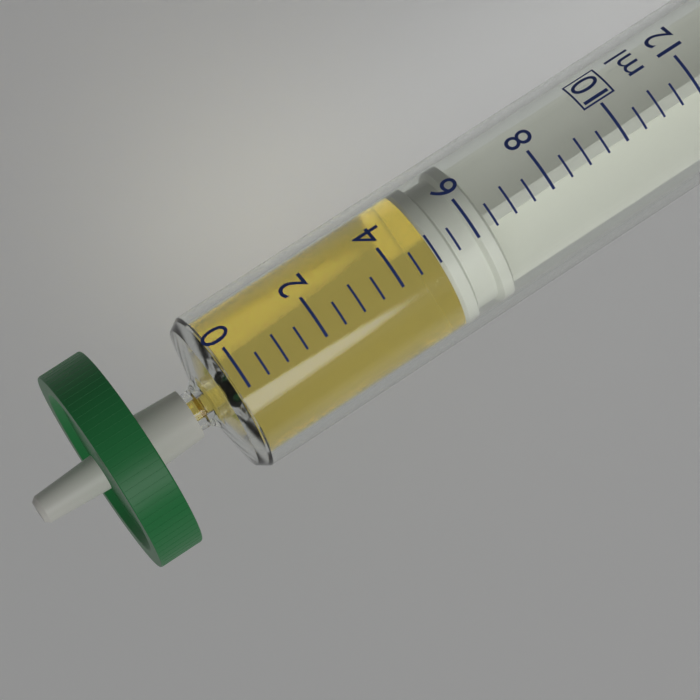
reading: 5.0 ml
